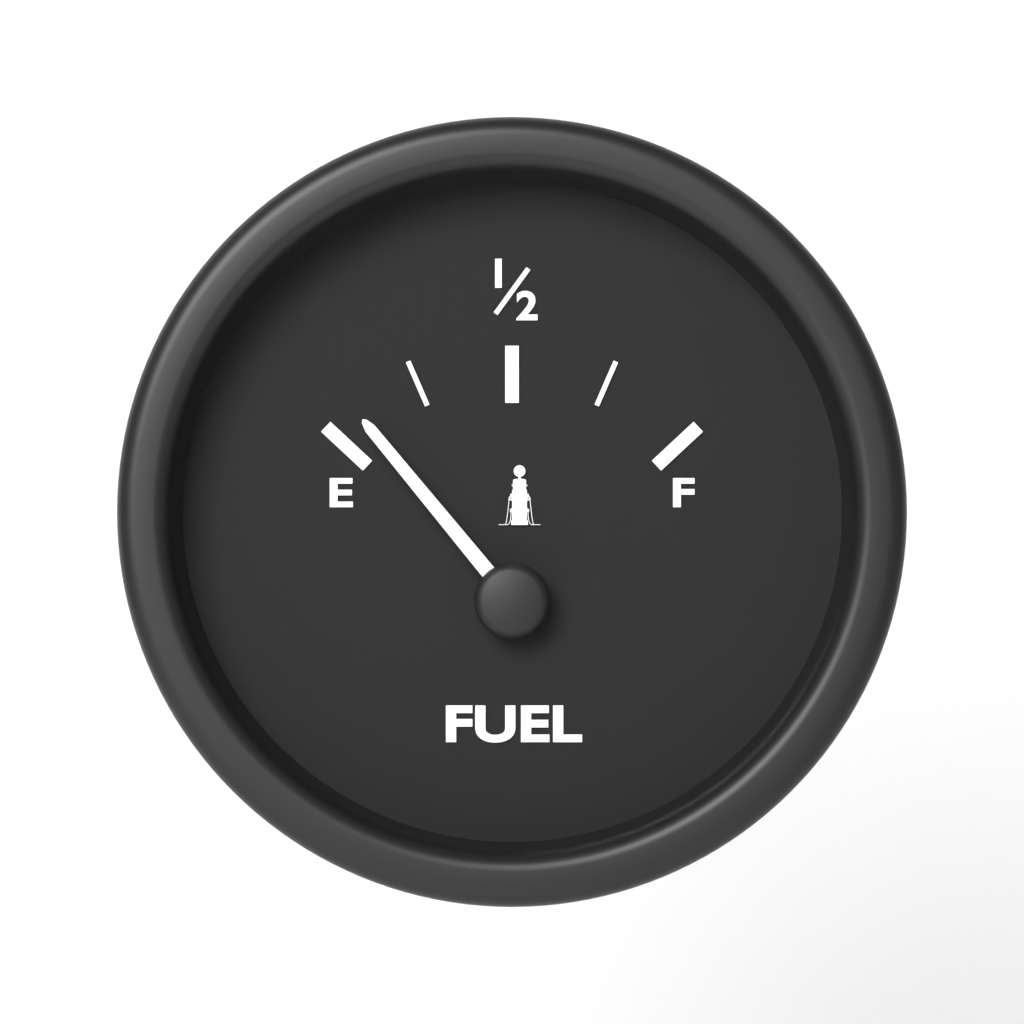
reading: 0.08 (no unit)
